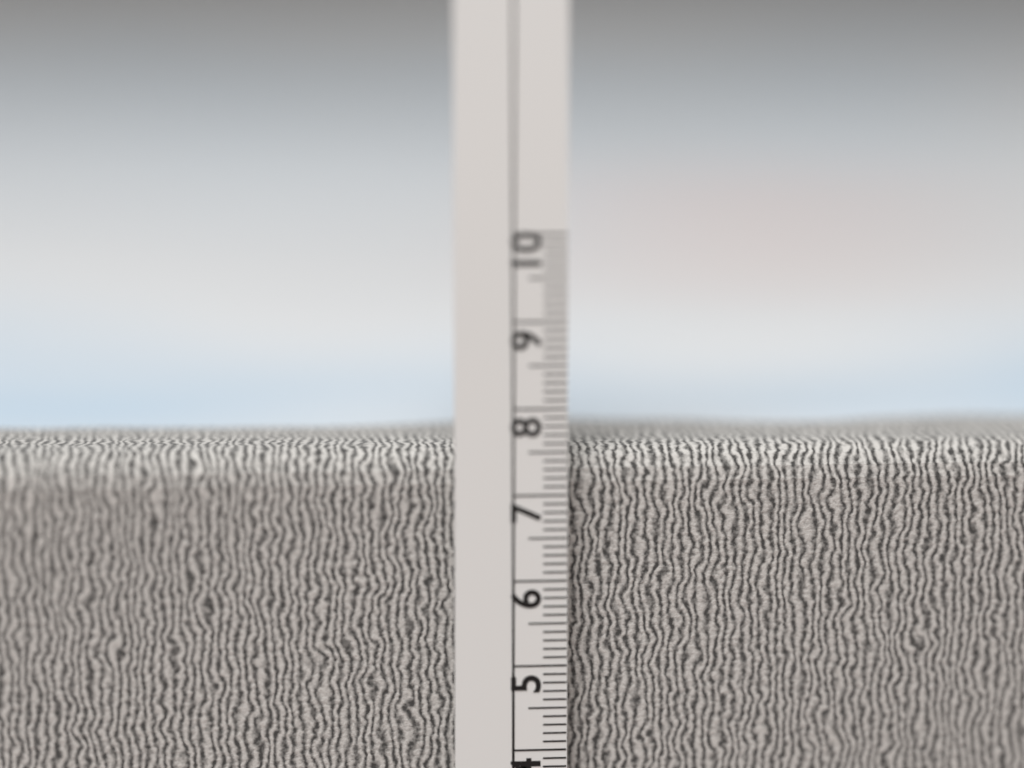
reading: 7.5 cm
